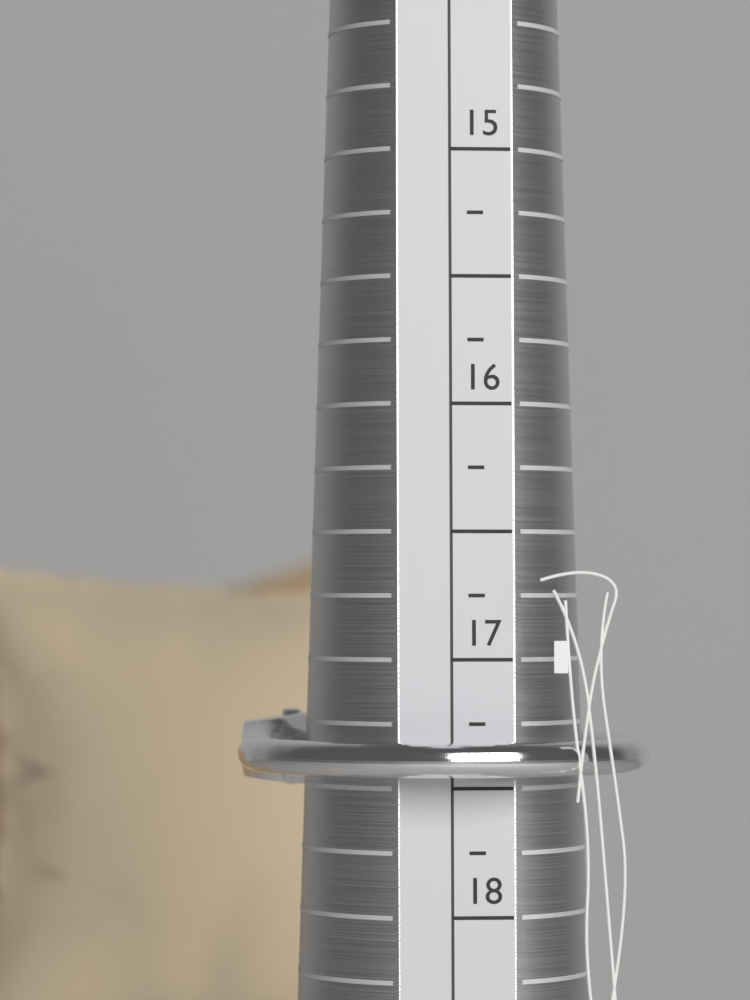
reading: 17.50 (no unit)
